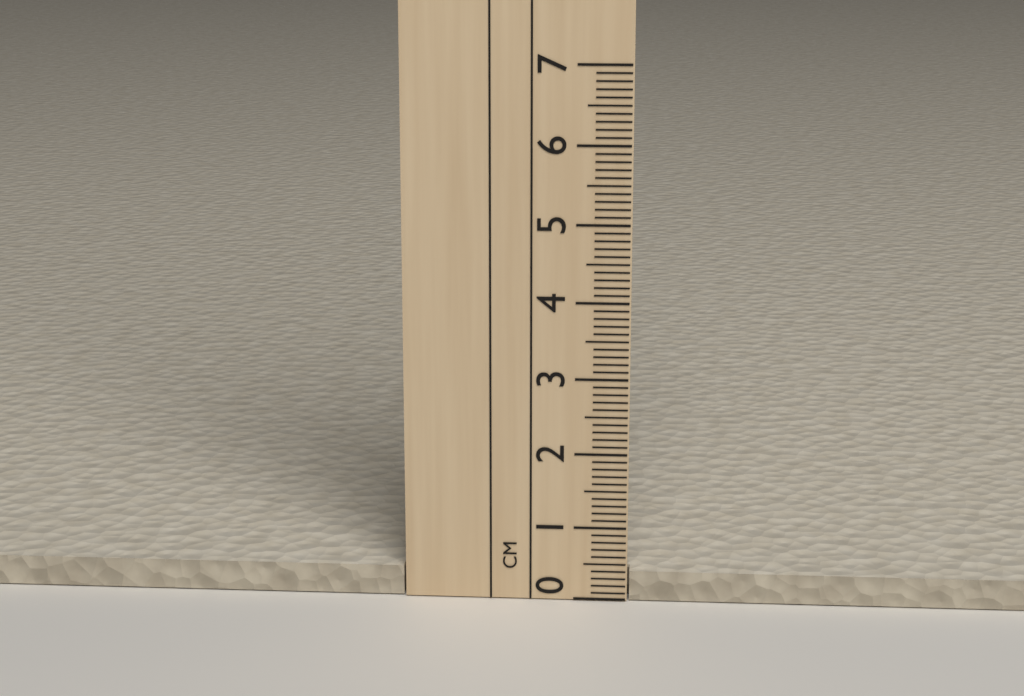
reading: 0.4 cm
